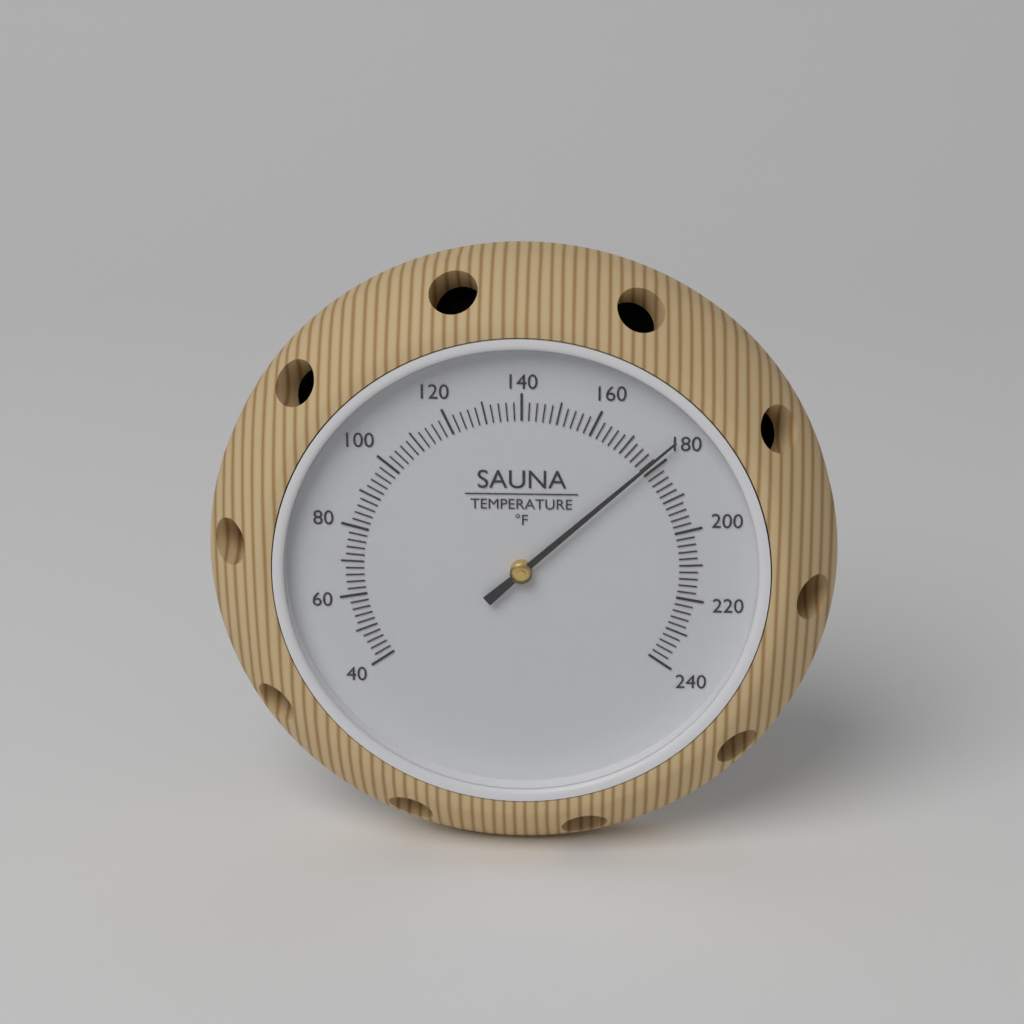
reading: 178 °F
